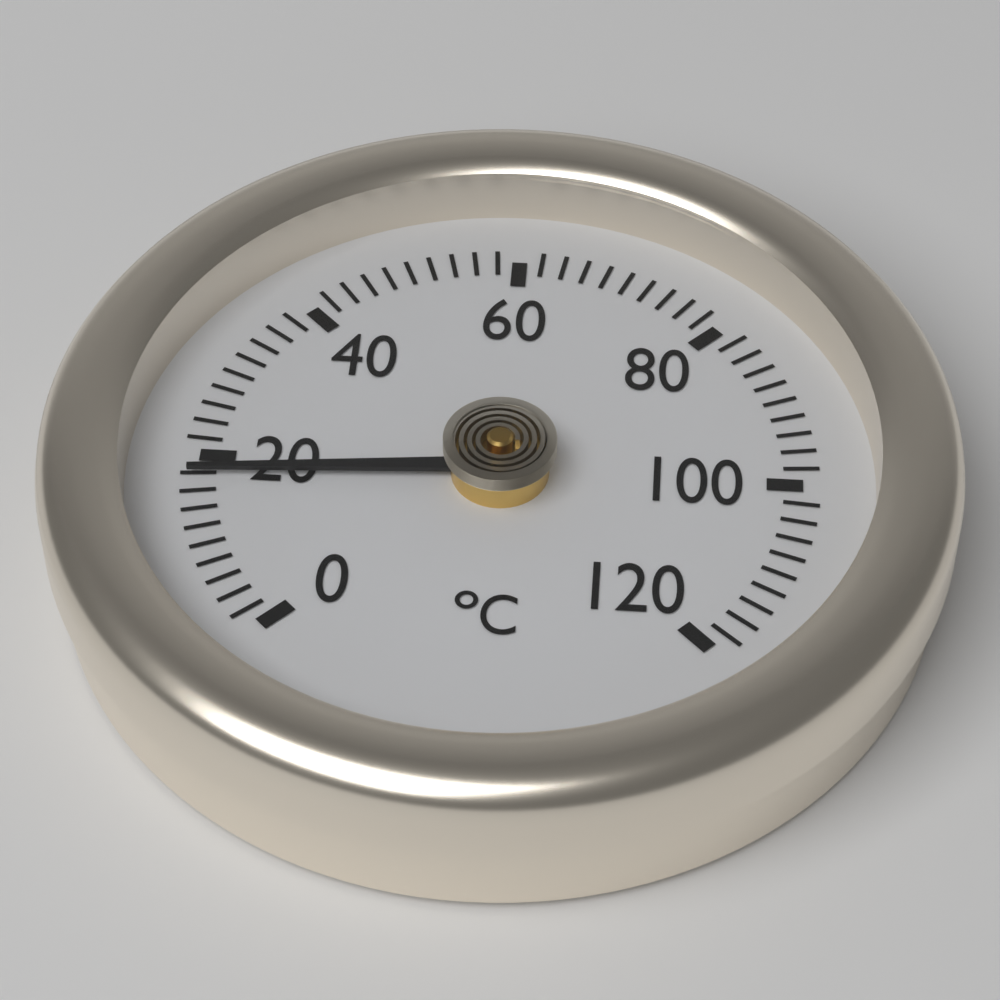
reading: 18 °C
